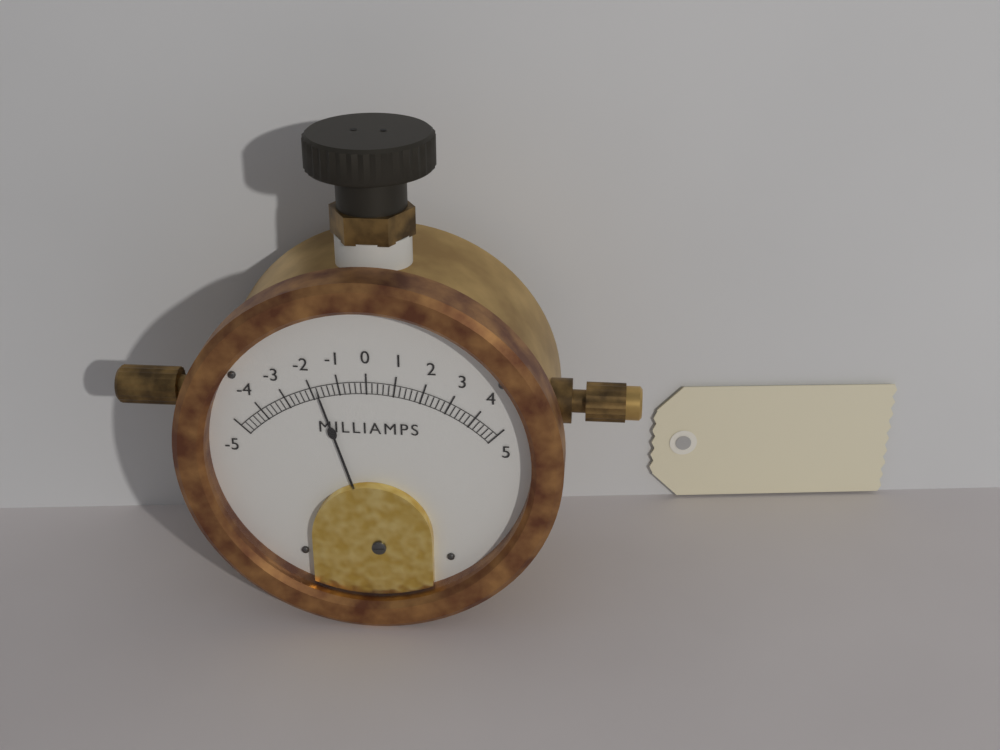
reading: -1.8 mA
